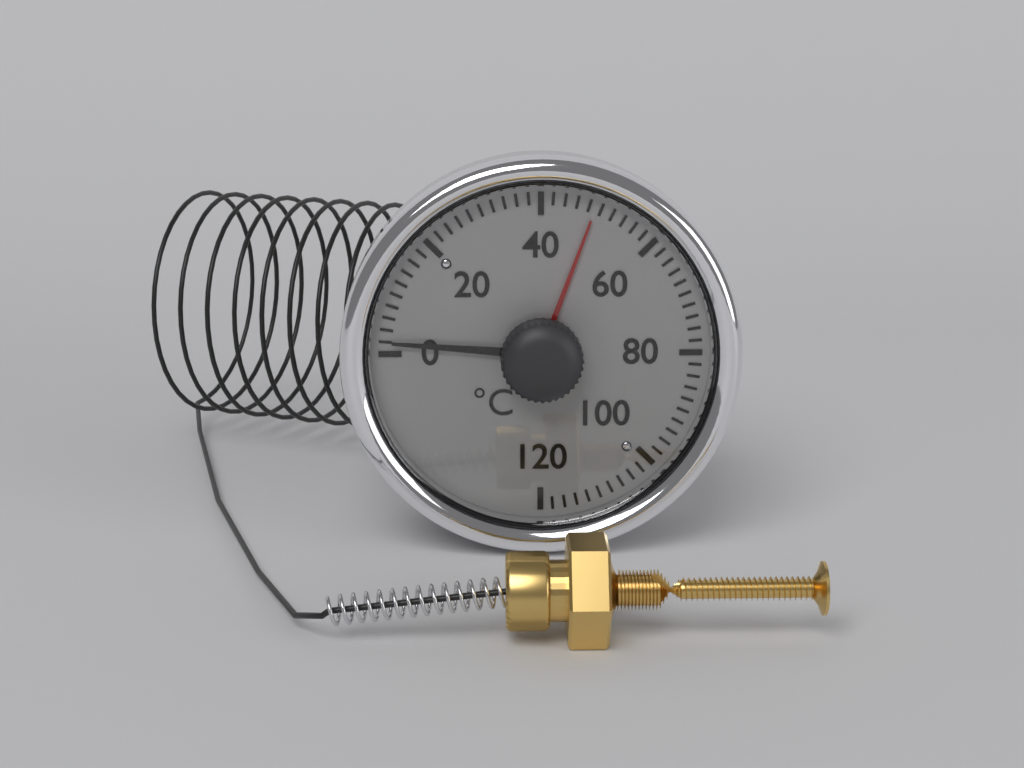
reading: 2 °C
